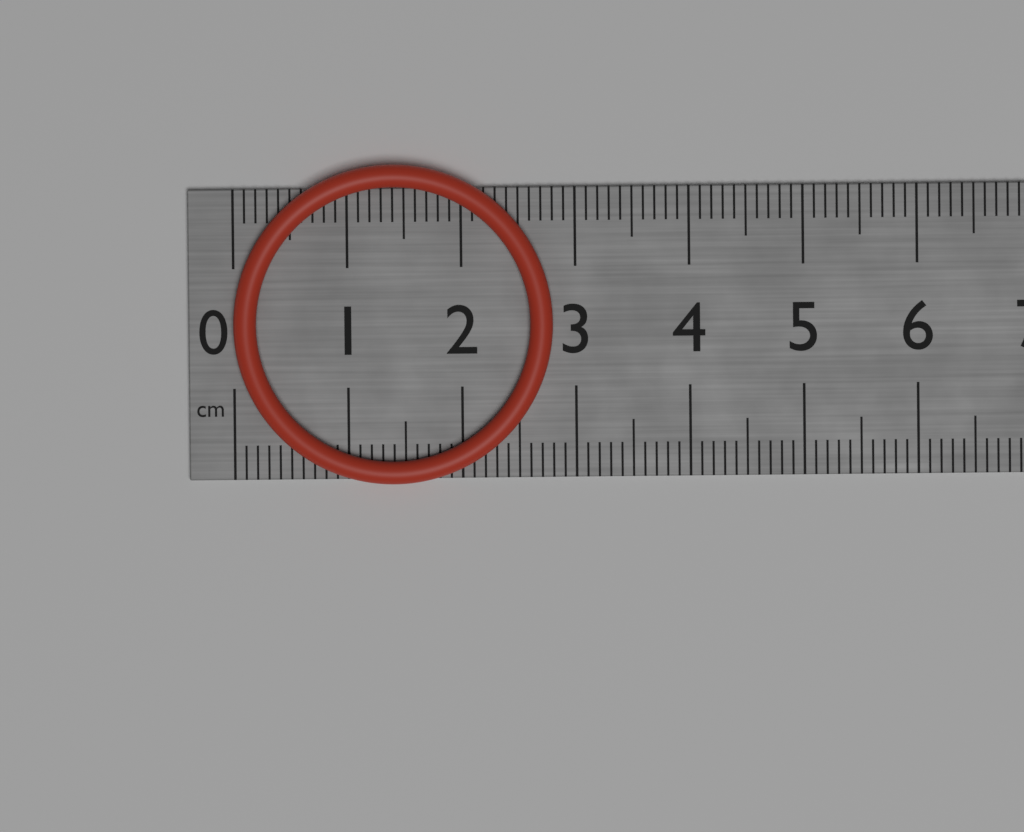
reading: 2.8 cm
